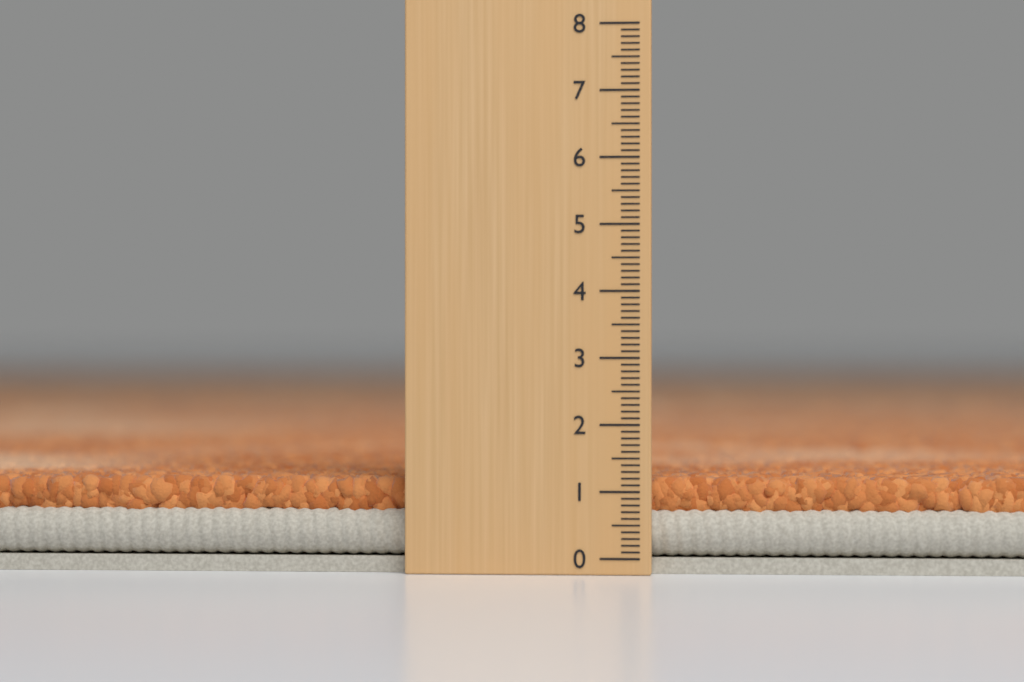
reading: 1.2 (no unit)
